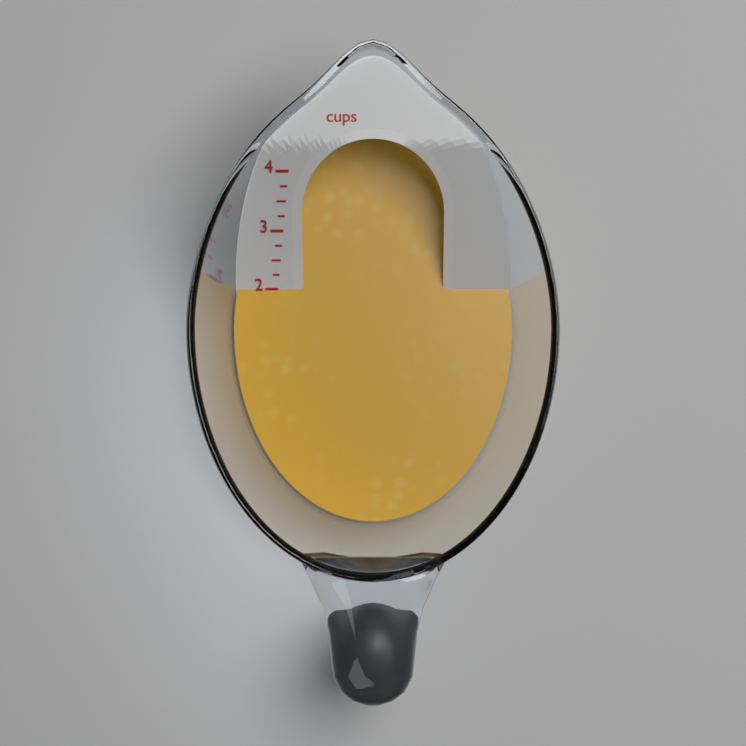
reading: 2.00 cups
